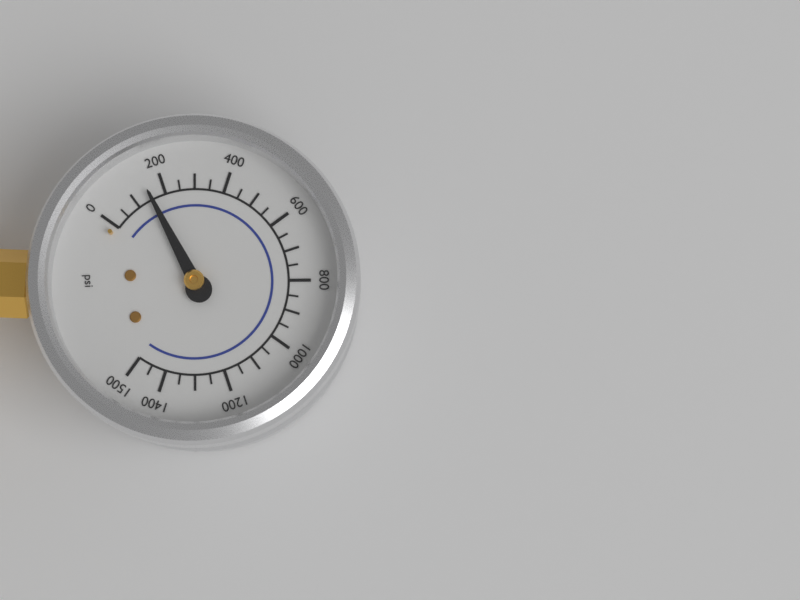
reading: 150 psi
